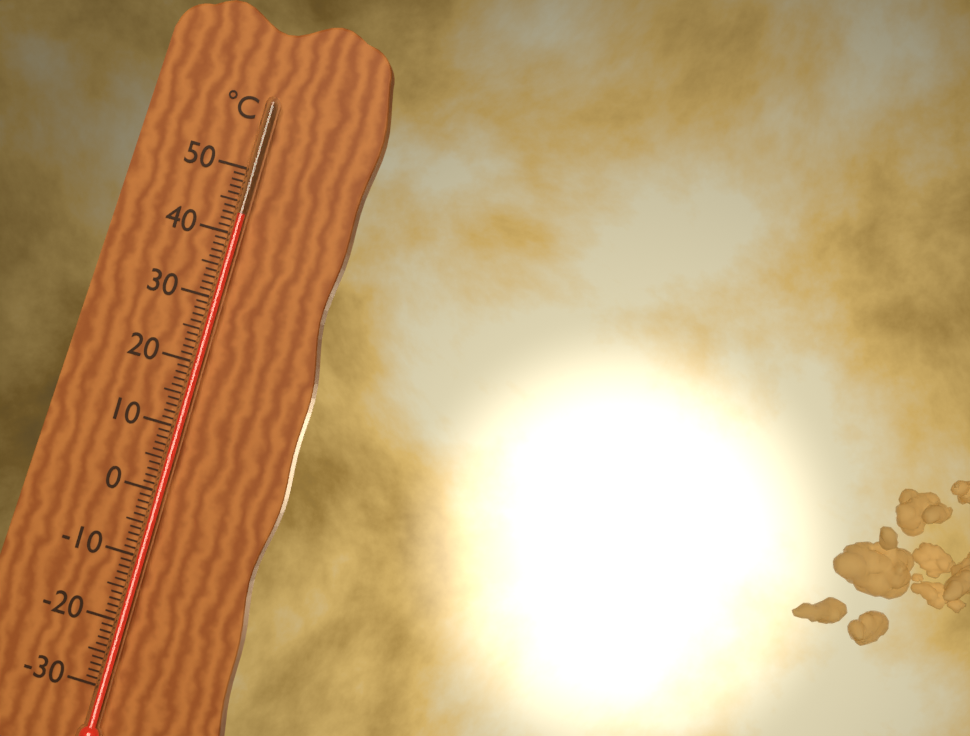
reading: 43 °C
